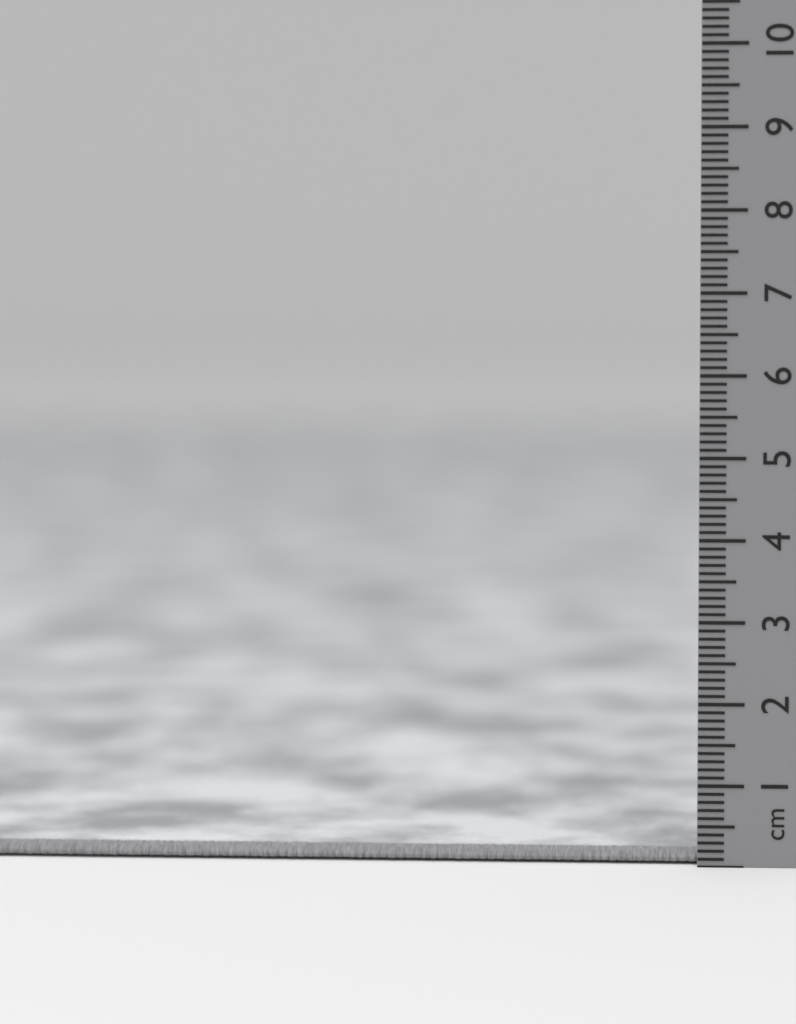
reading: 0.2 cm
